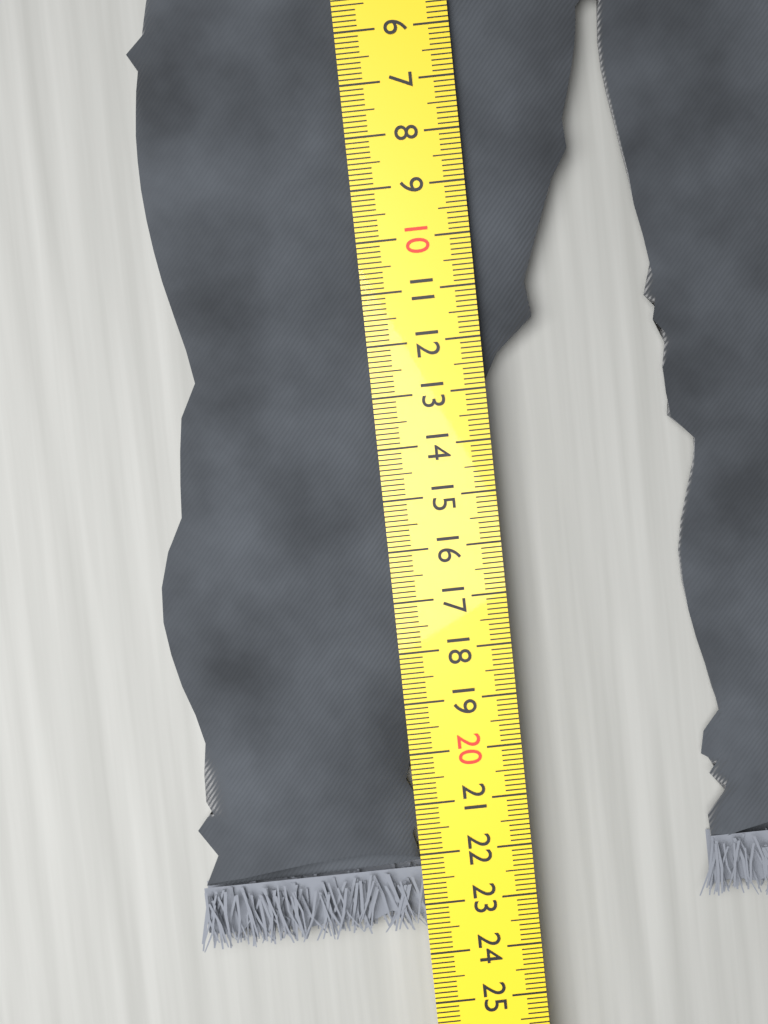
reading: 23.6 cm
